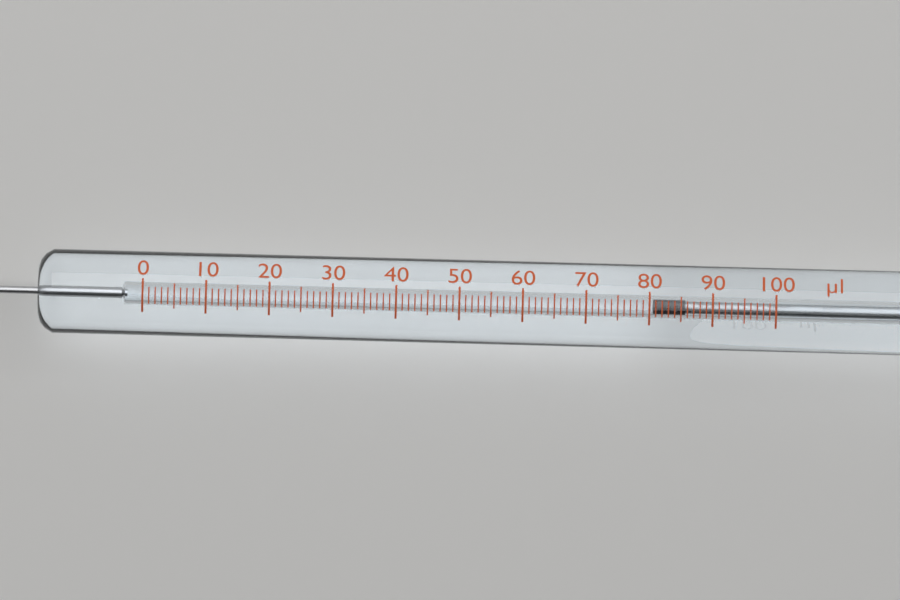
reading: 81 µl
